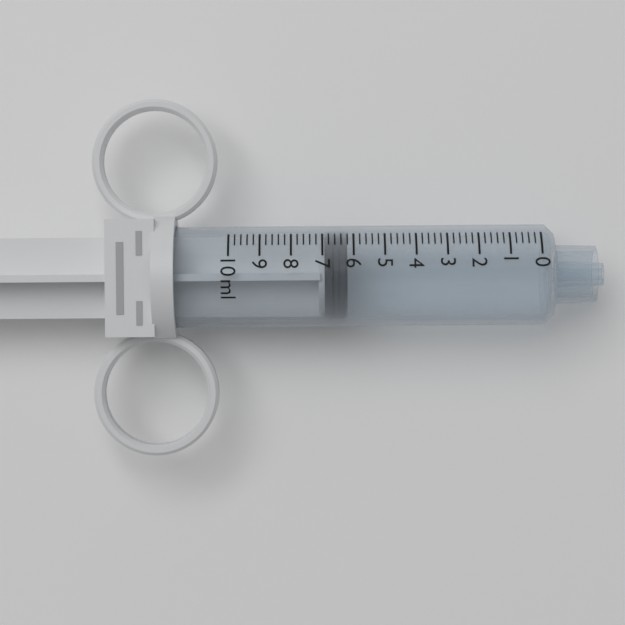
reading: 6.2 ml
